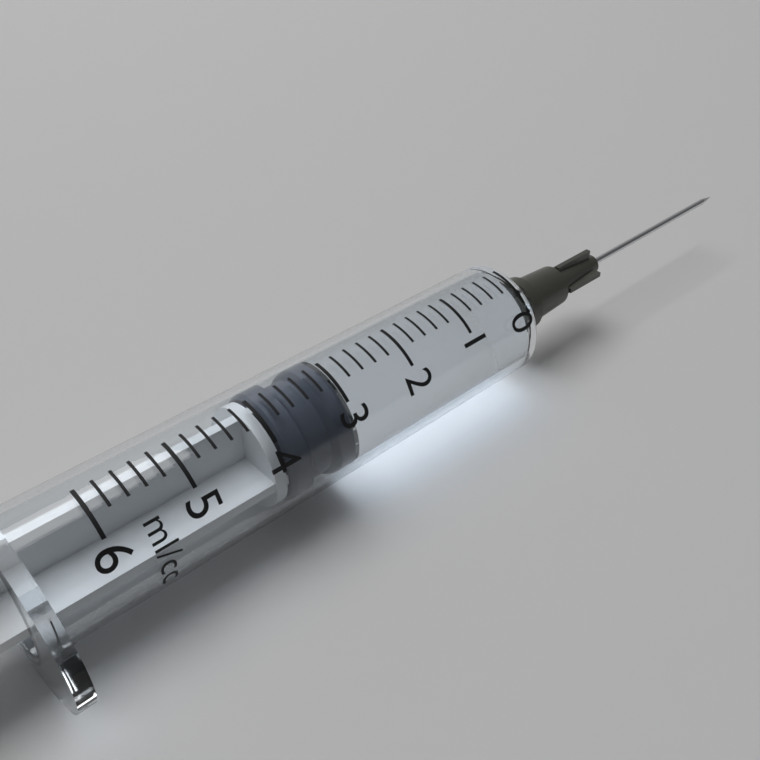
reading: 3.0 ml
